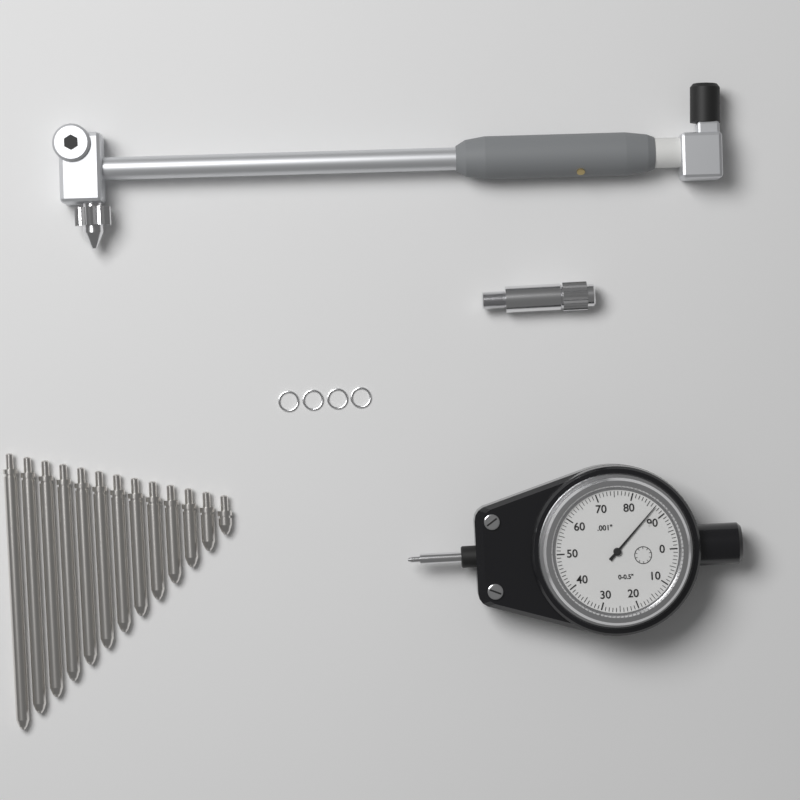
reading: 0.087 in
